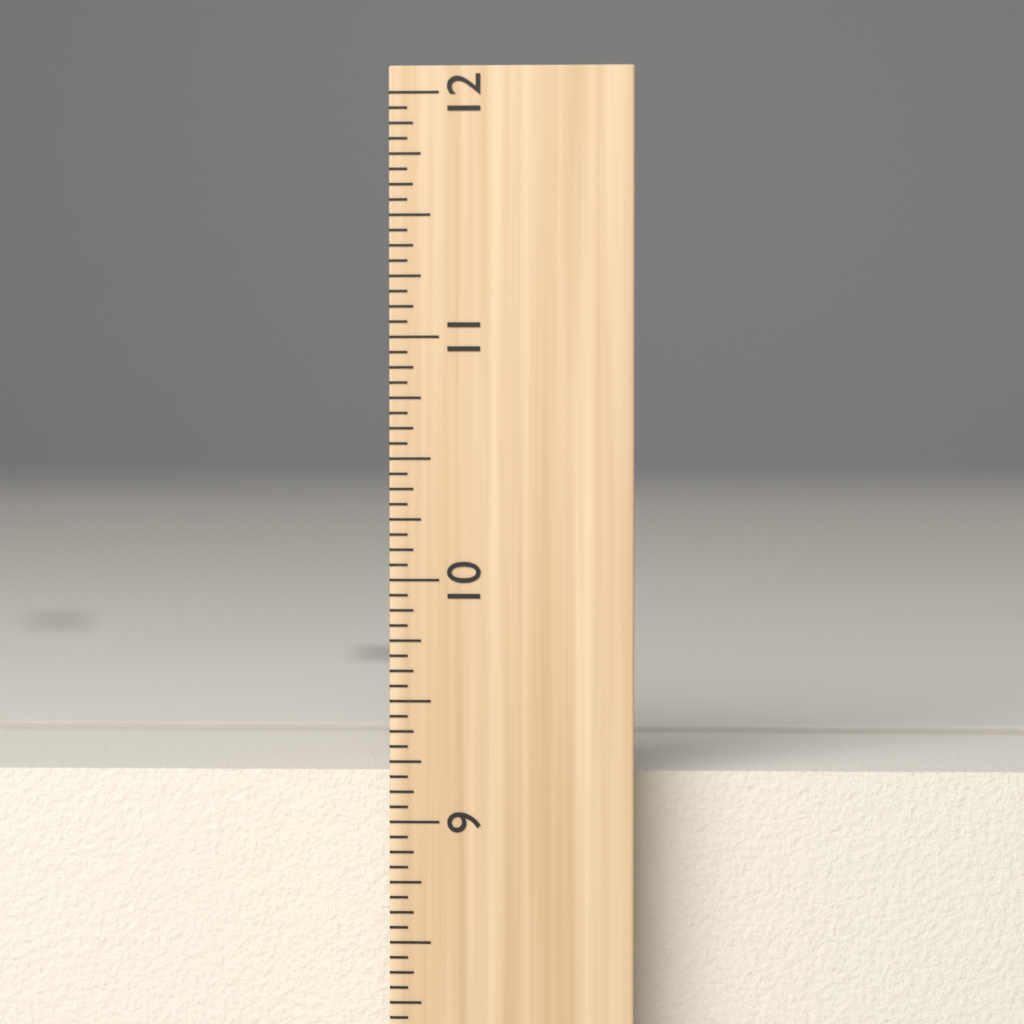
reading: 9.1875 inch
